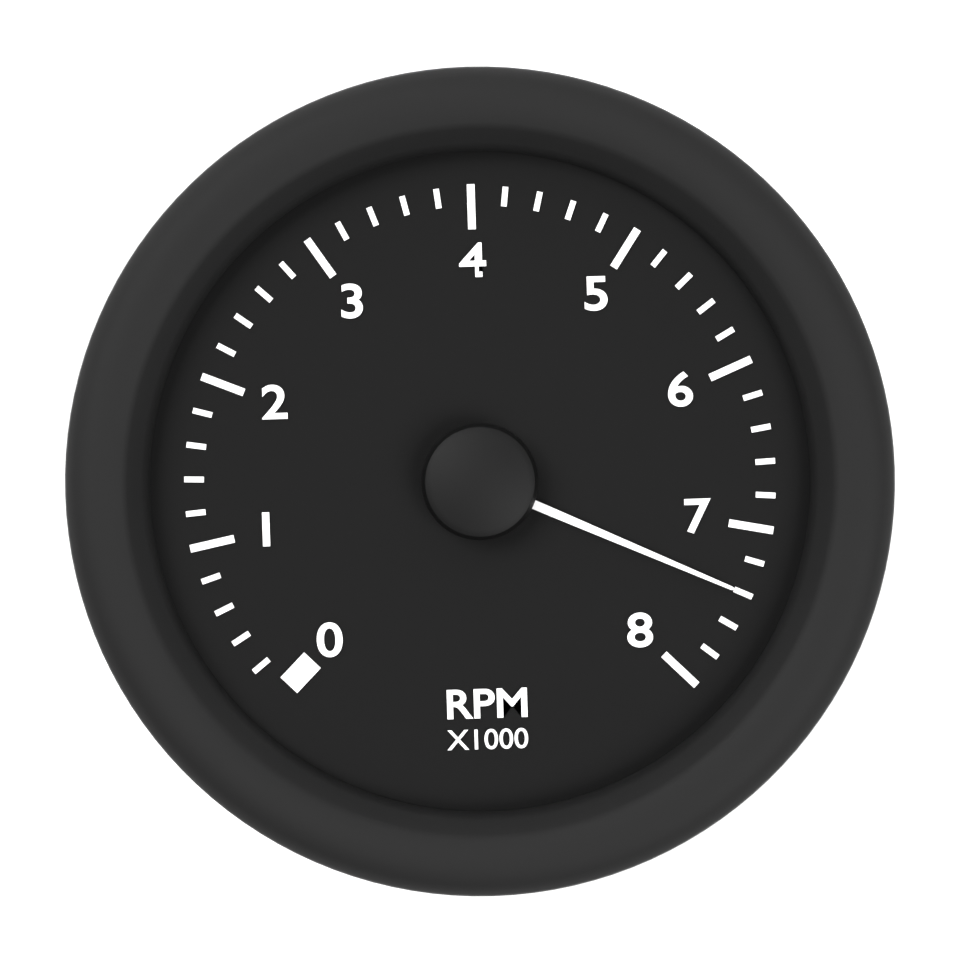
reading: 7.4 RPM x1000
